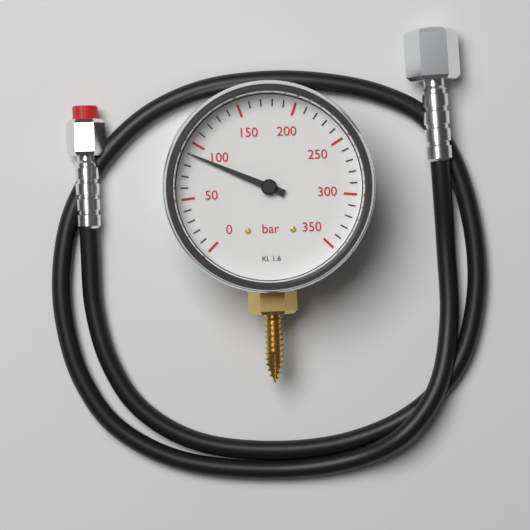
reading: 90 bar
